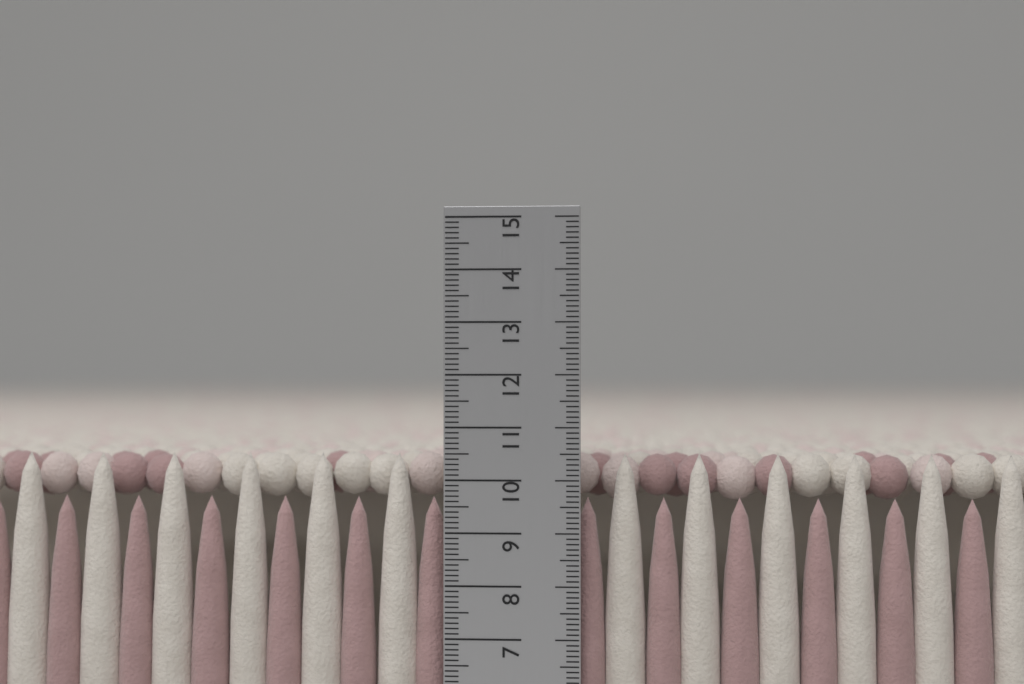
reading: 10.5 cm
